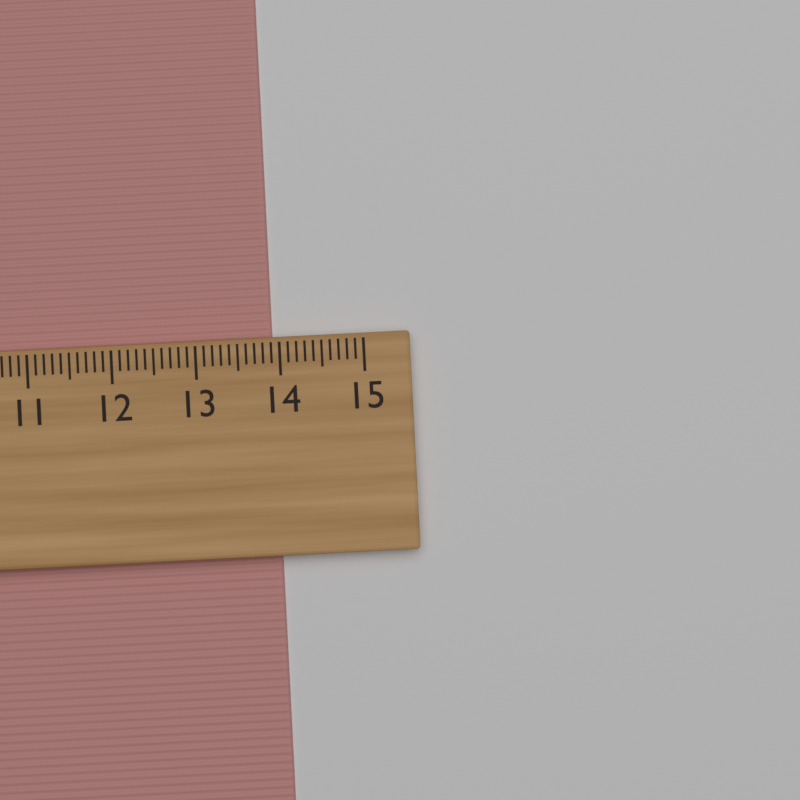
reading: 13.9 cm
